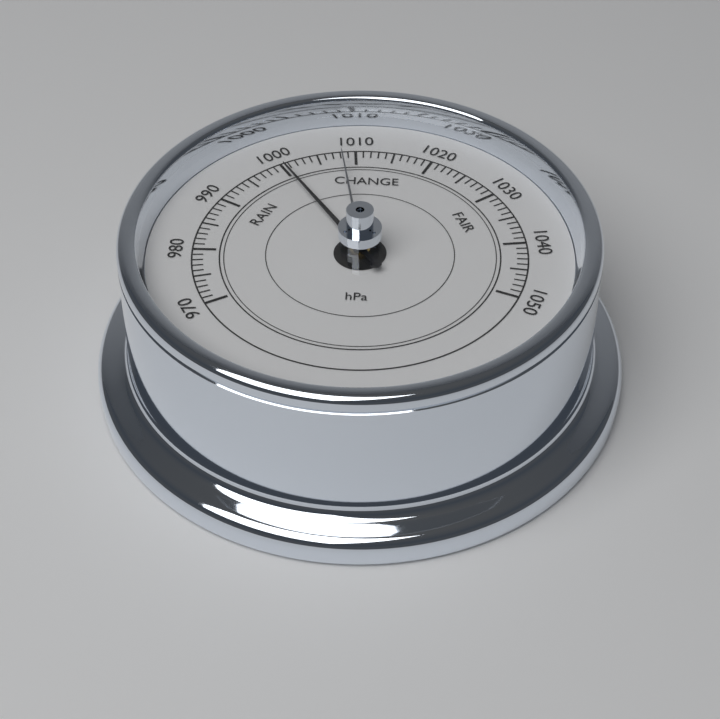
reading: 1000 hPa
